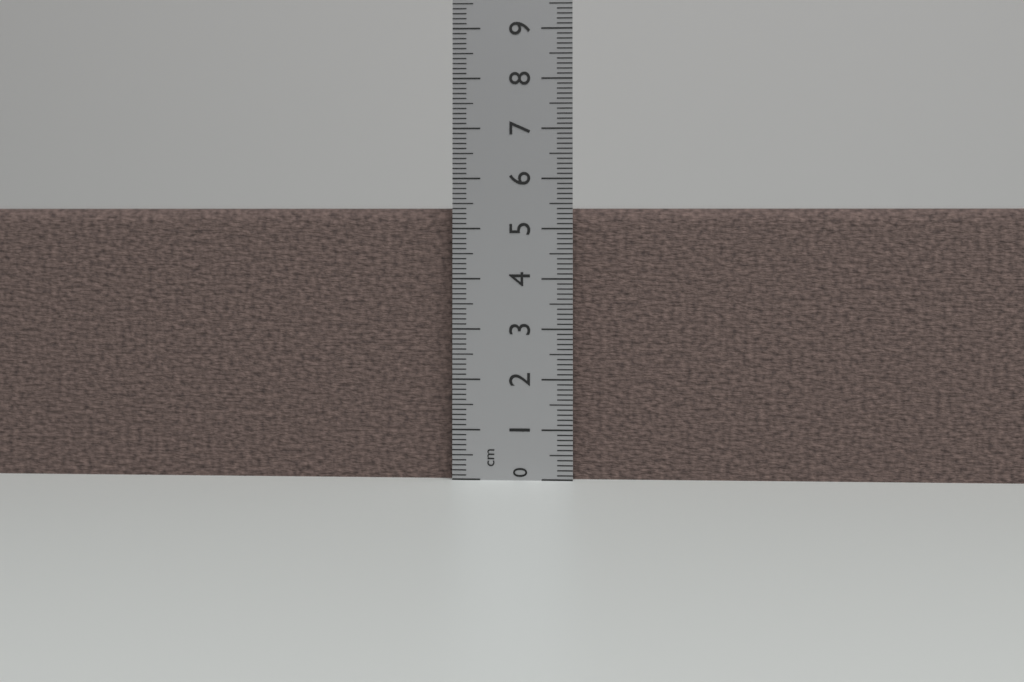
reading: 5.4 cm
